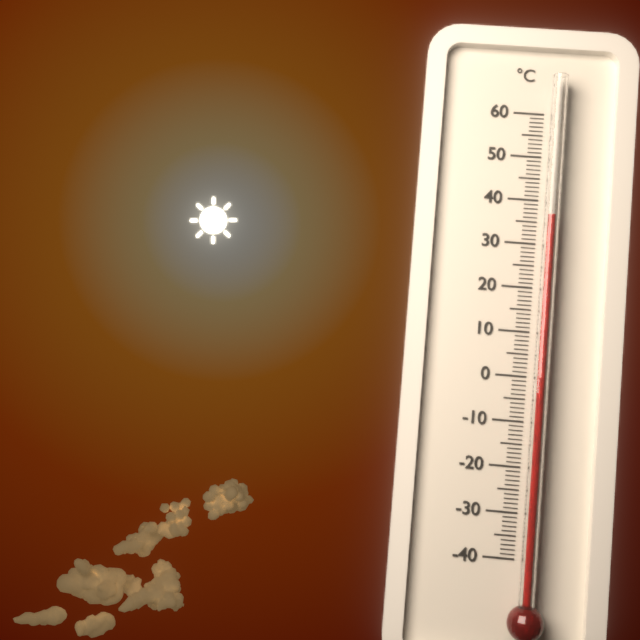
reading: 36 °C
